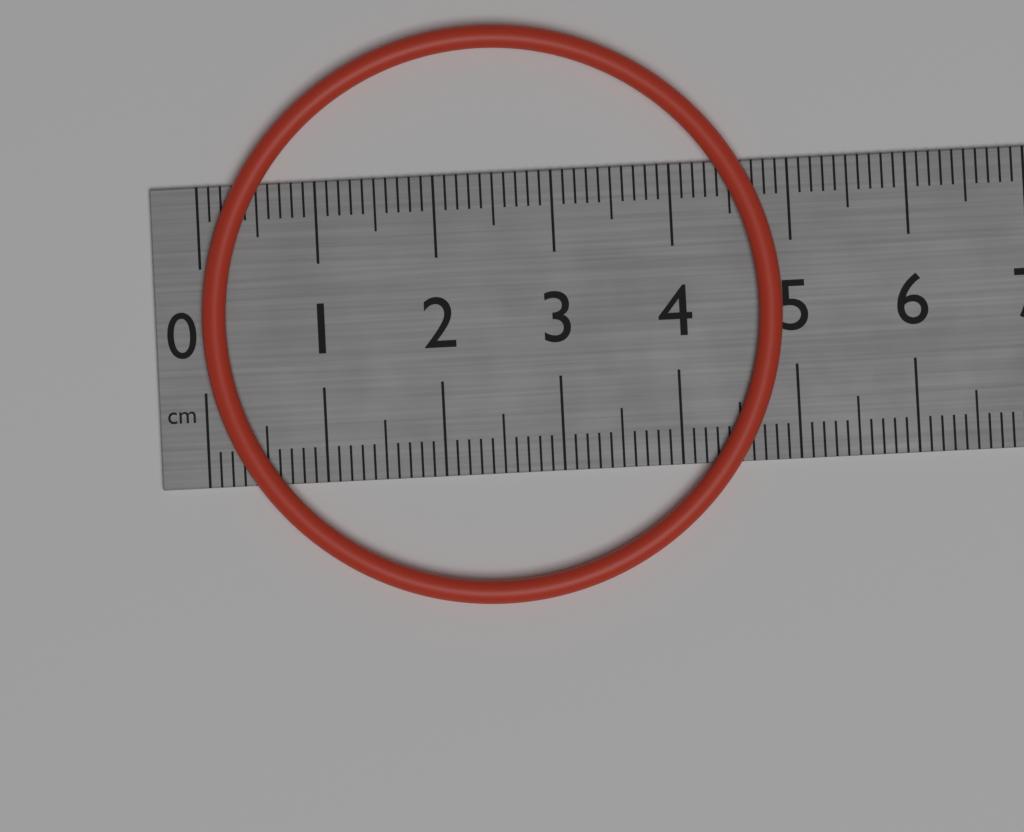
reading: 4.9 cm
